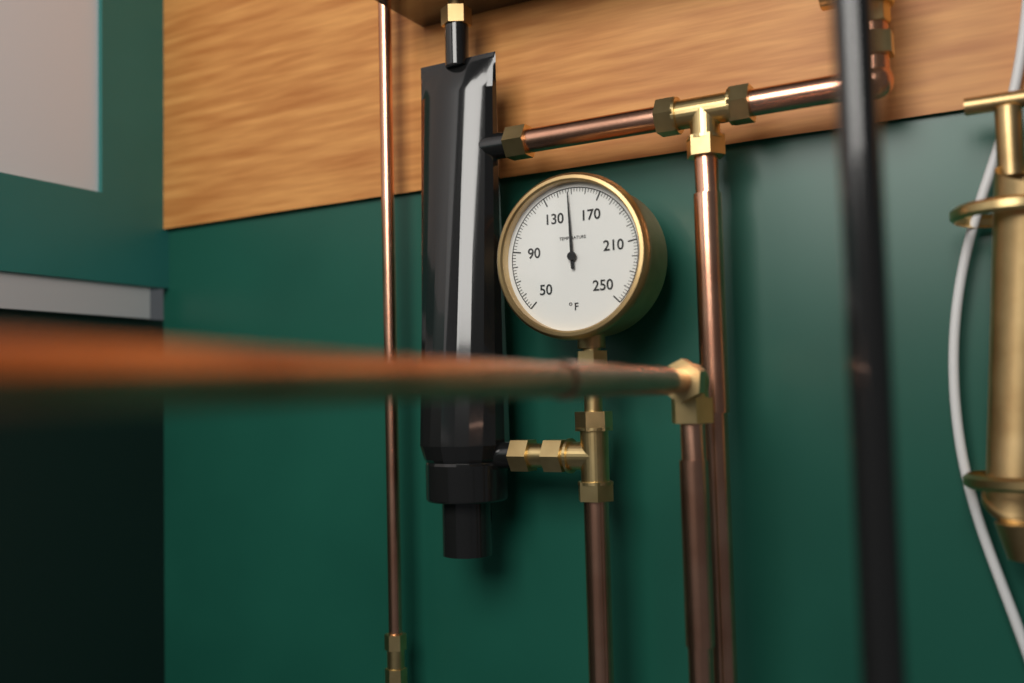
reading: 148 °F
